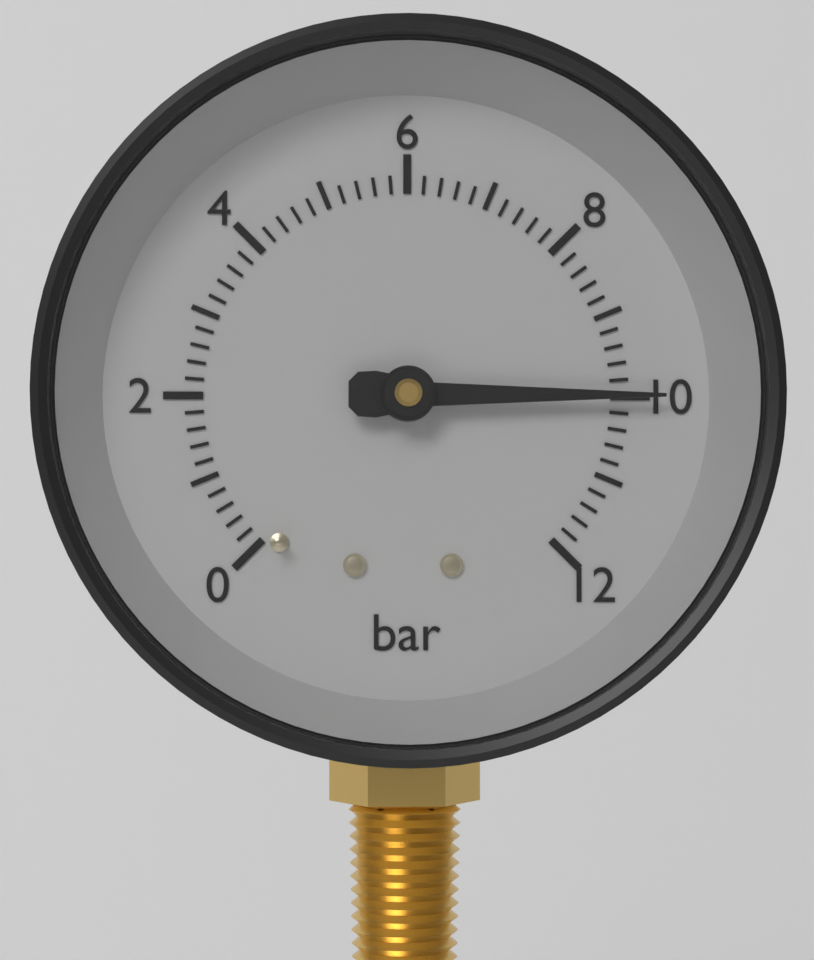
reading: 10.0 bar
